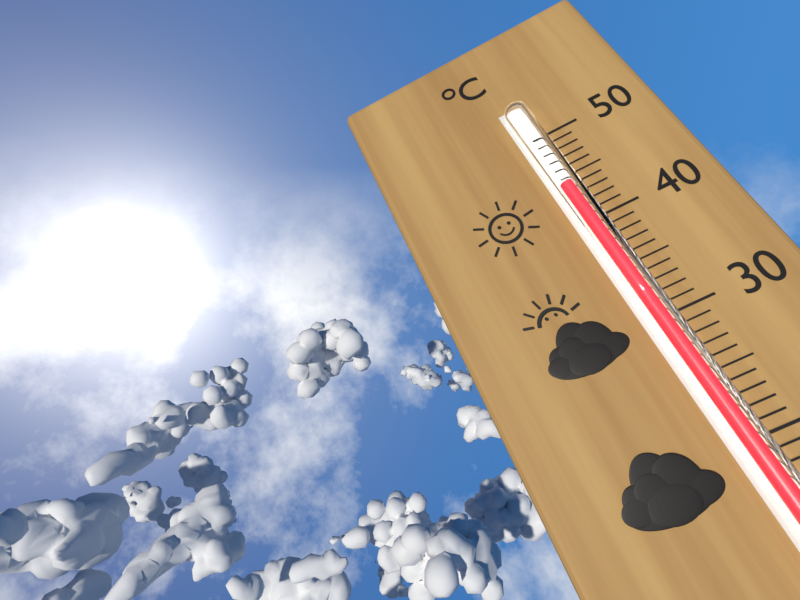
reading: 44 °C
